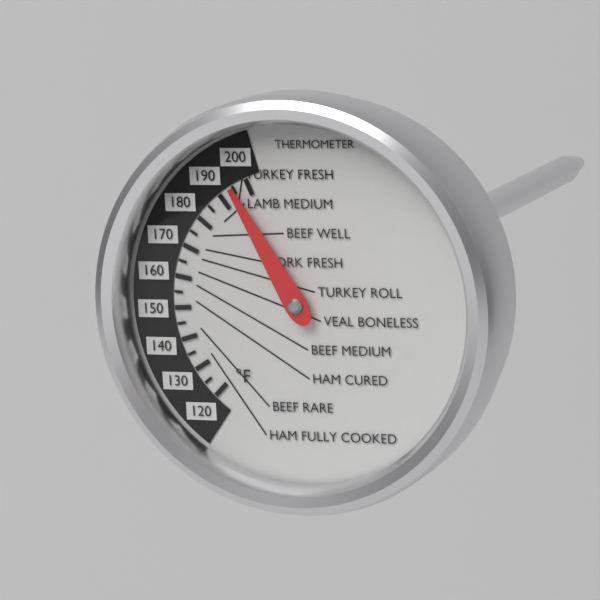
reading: 195 °F
